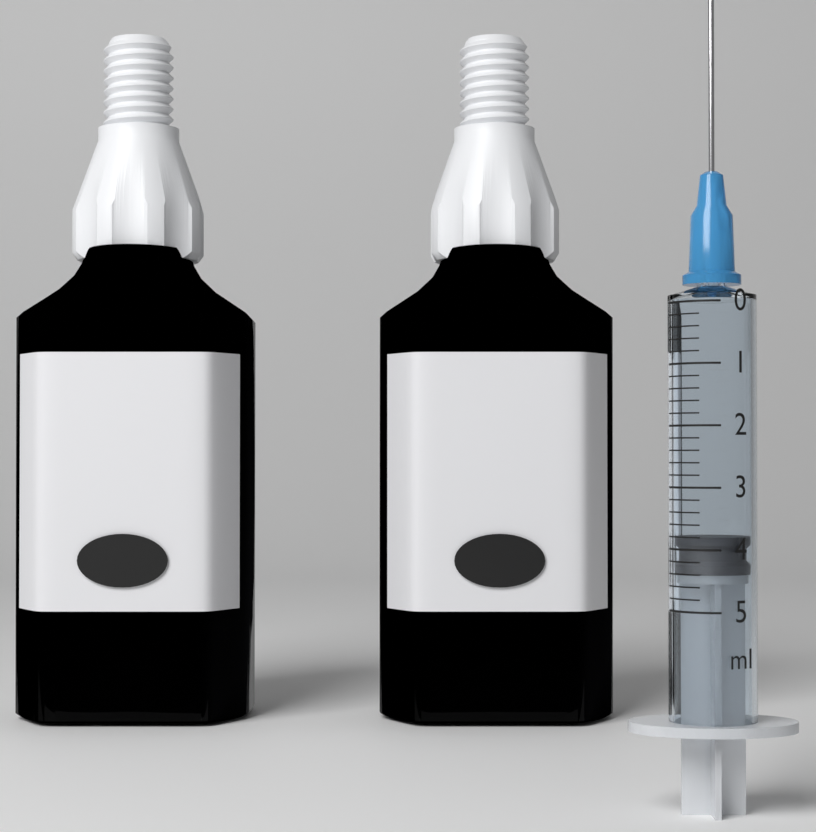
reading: 3.8 ml
